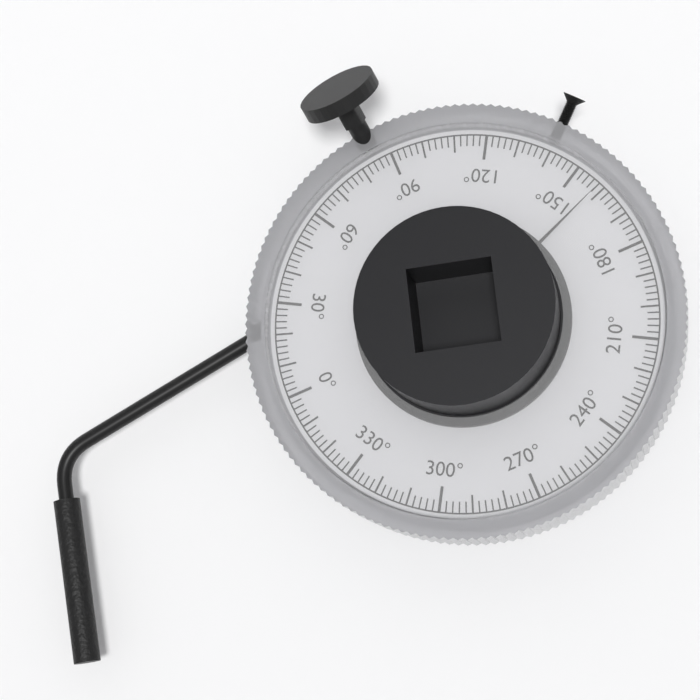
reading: 158 °
